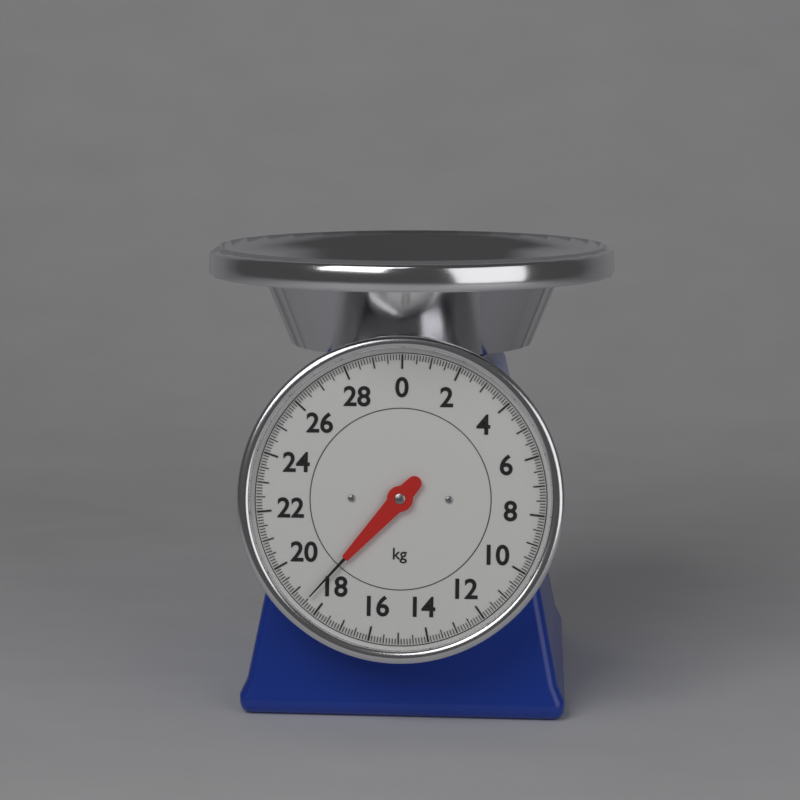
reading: 18.5 kg
